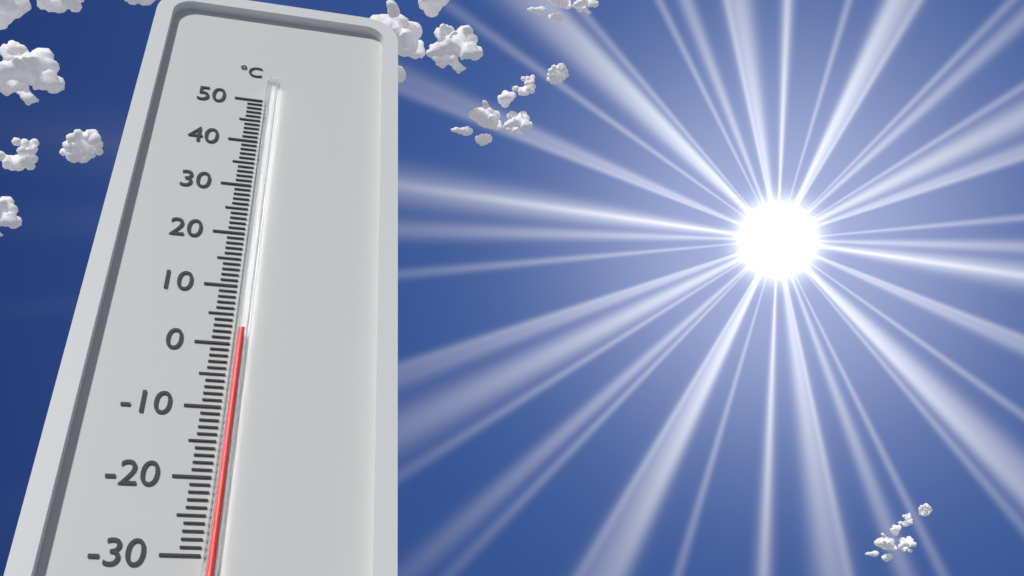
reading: 2 °C
